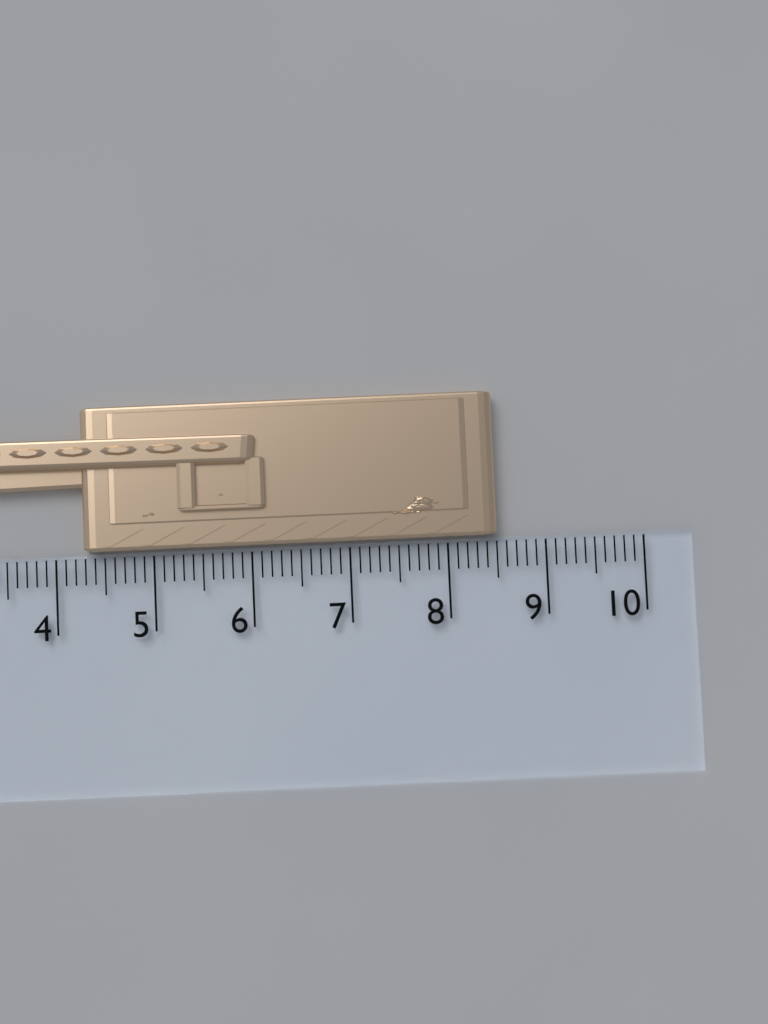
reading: 8.5 cm
